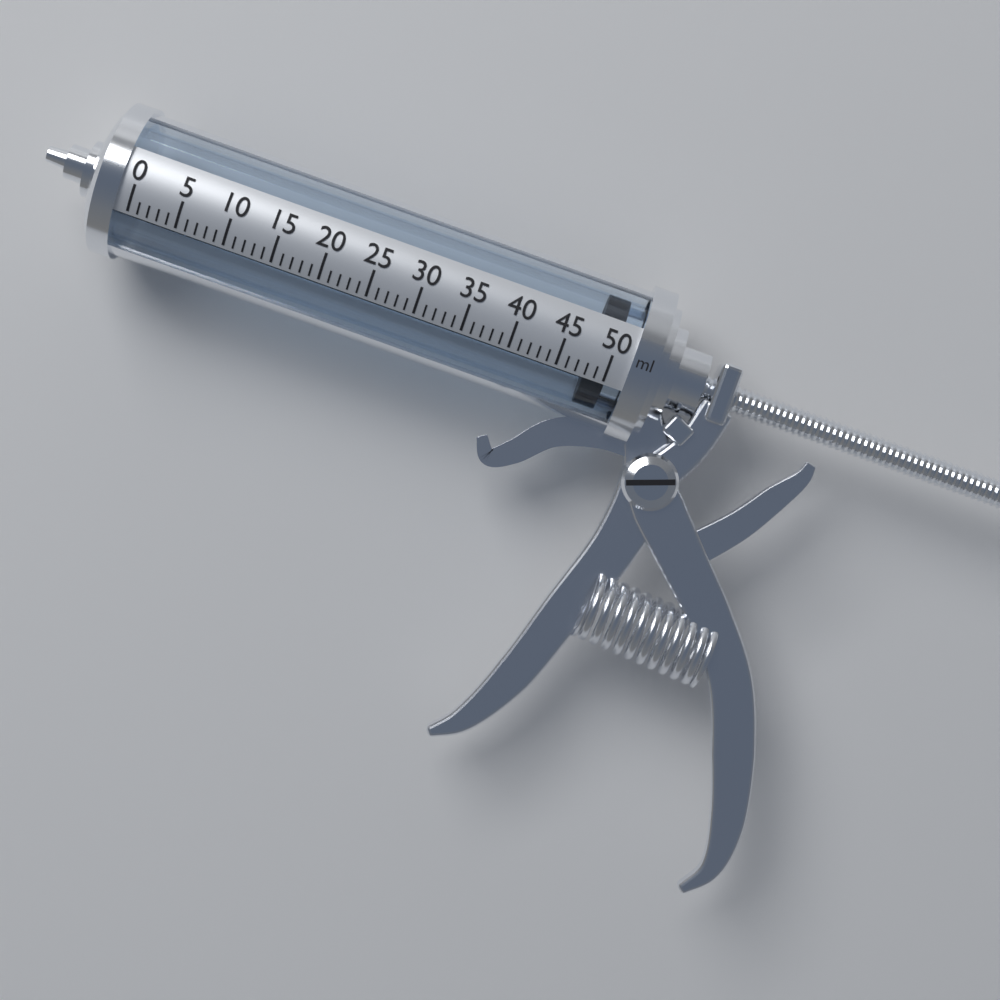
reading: 48 ml
